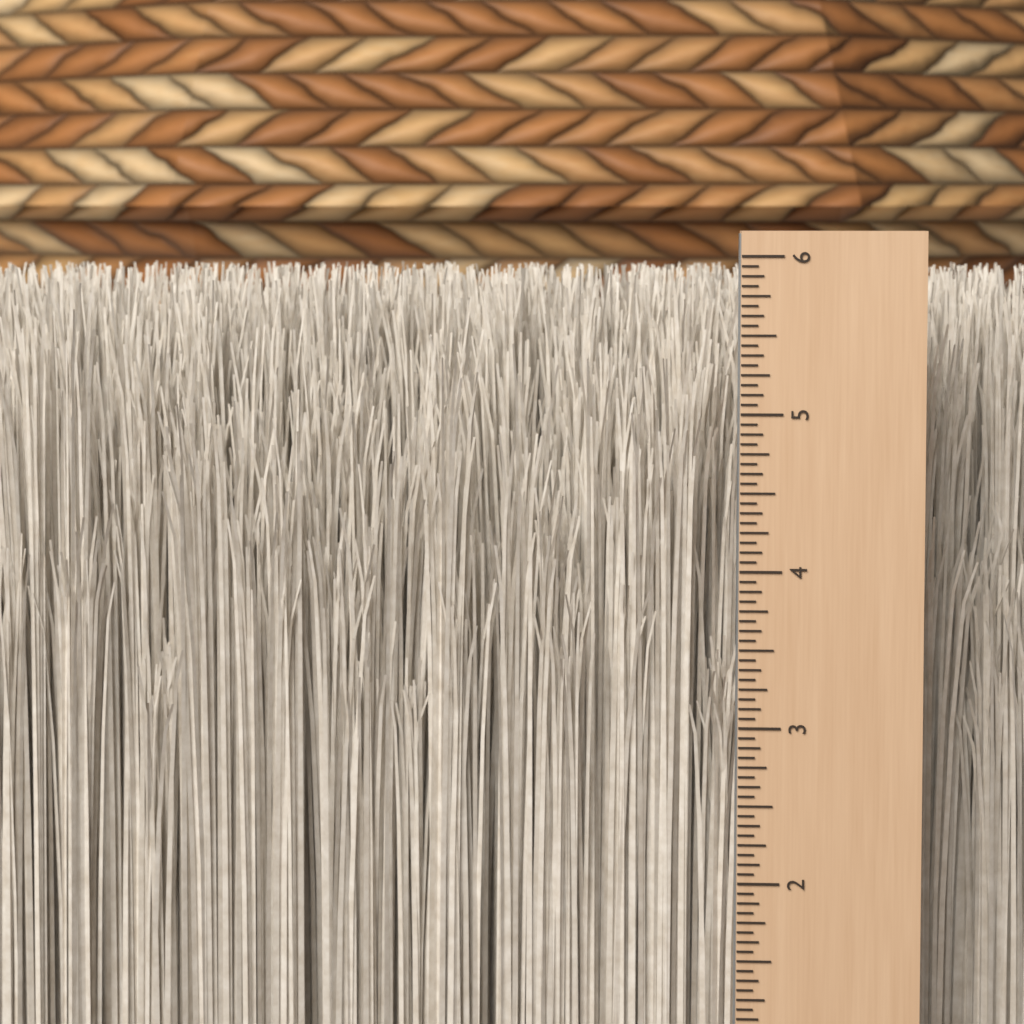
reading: 5.8750 in
